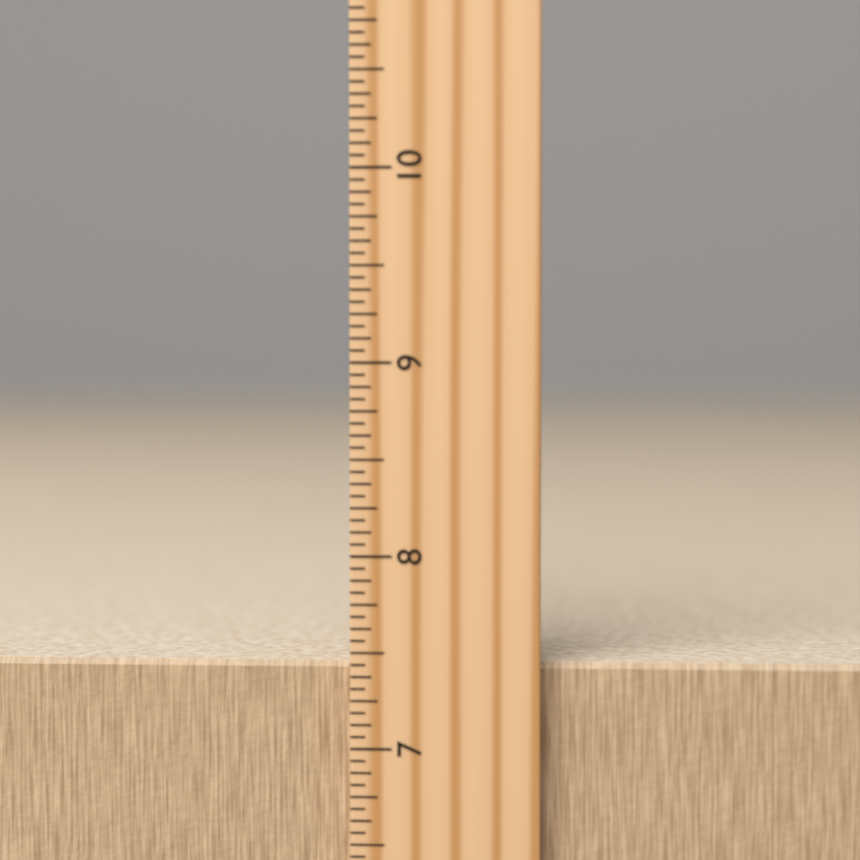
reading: 7.4375 inch
